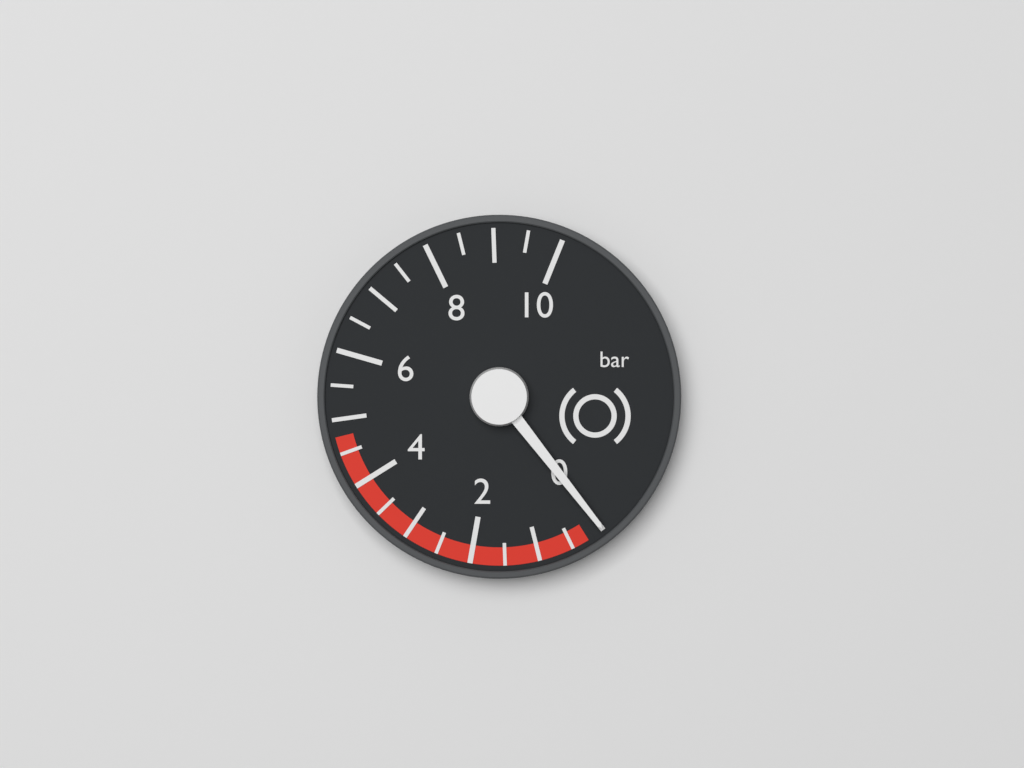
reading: 0.0 bar
